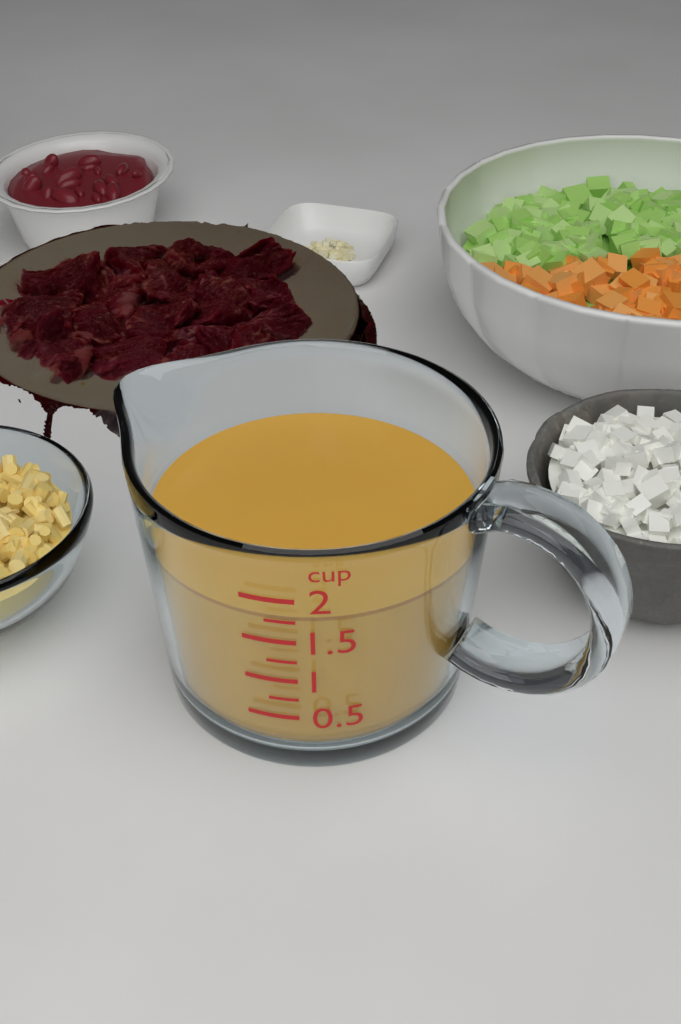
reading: 1.75 cup
